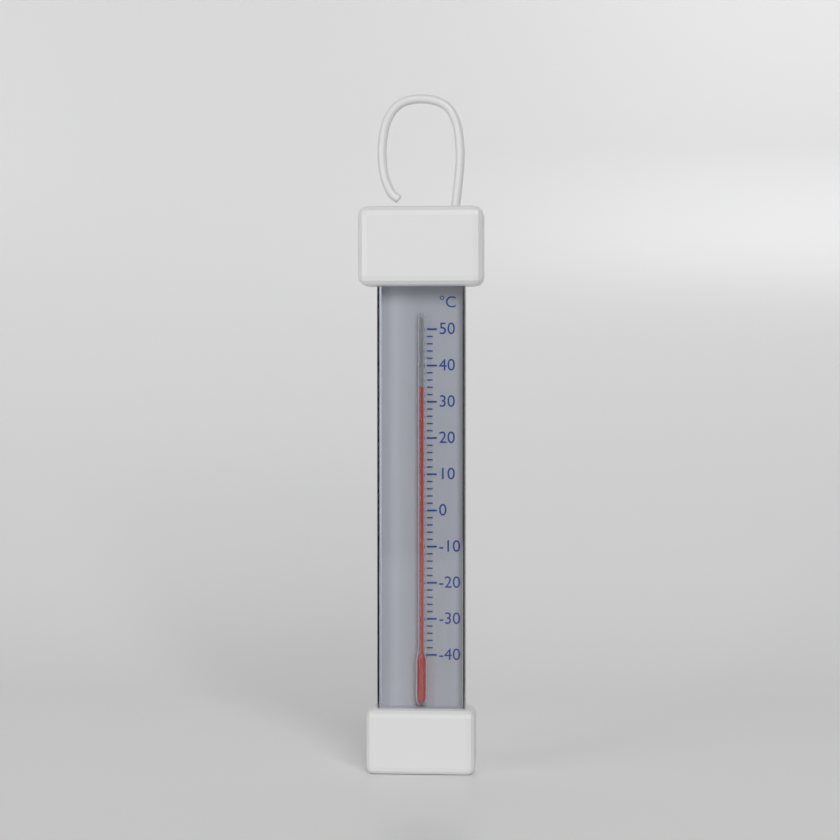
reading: 34 °C
